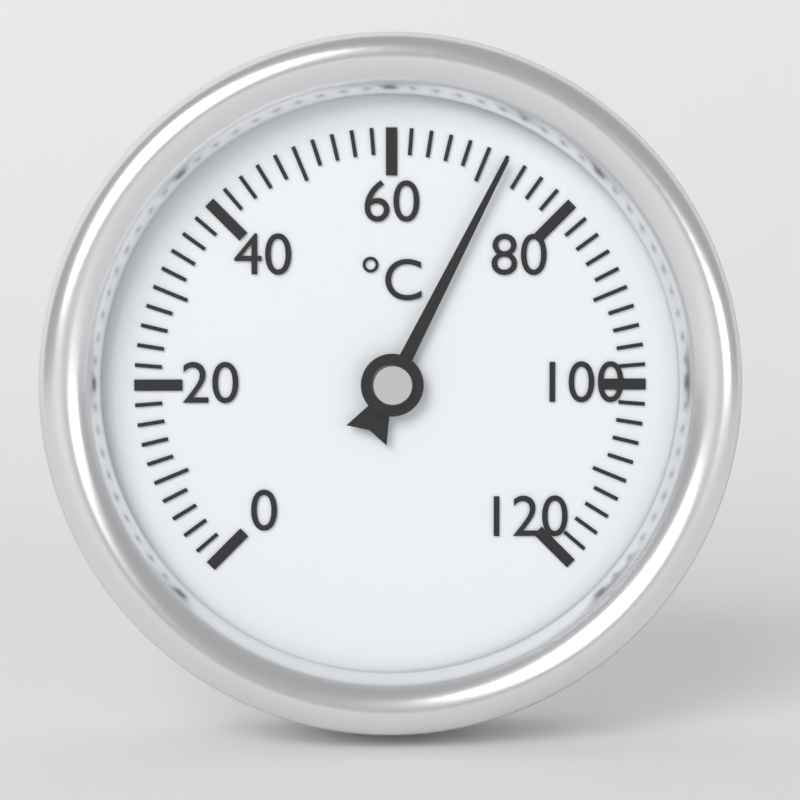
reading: 72 °C
